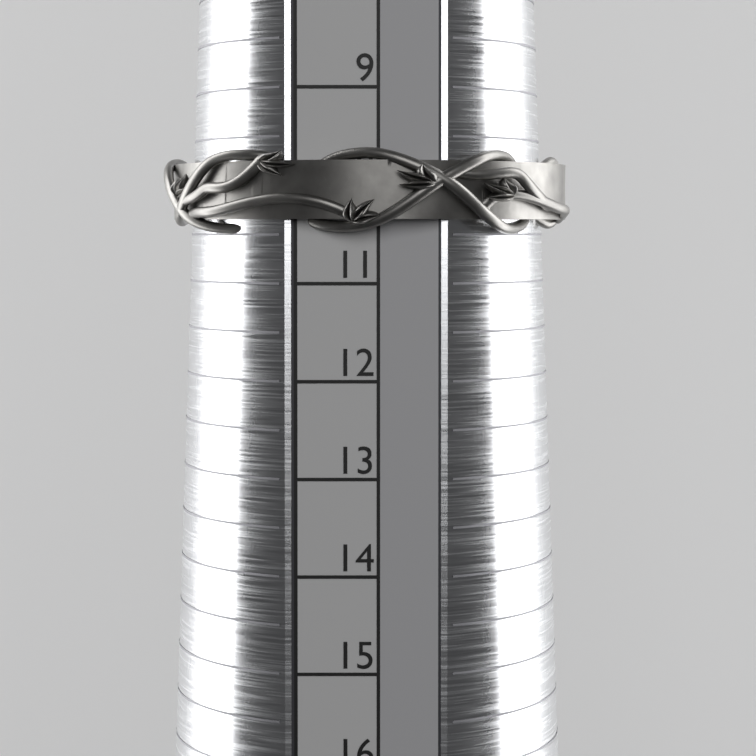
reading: 10.5 (no unit)
